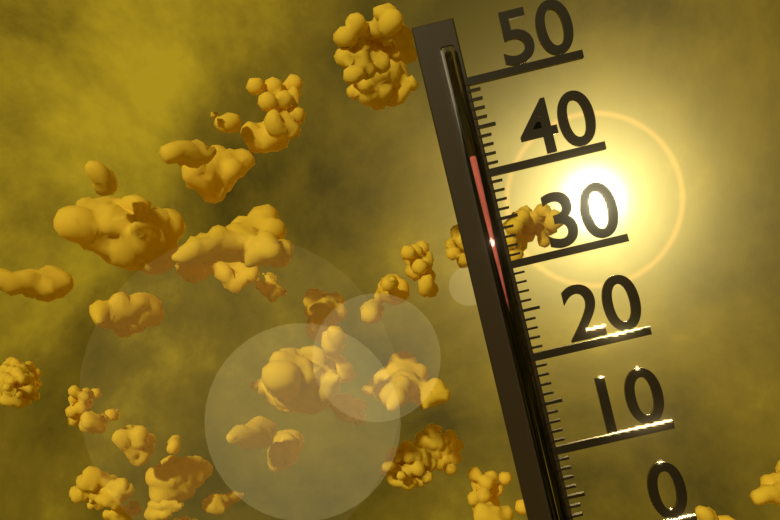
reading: 42 (no unit)
